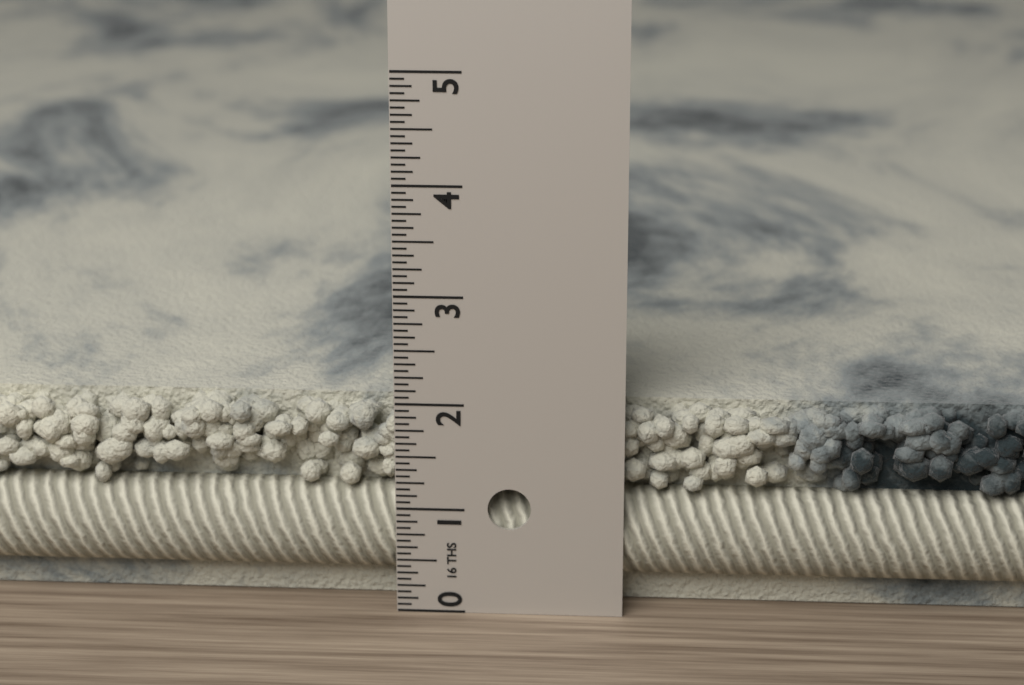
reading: 1.9375 in
